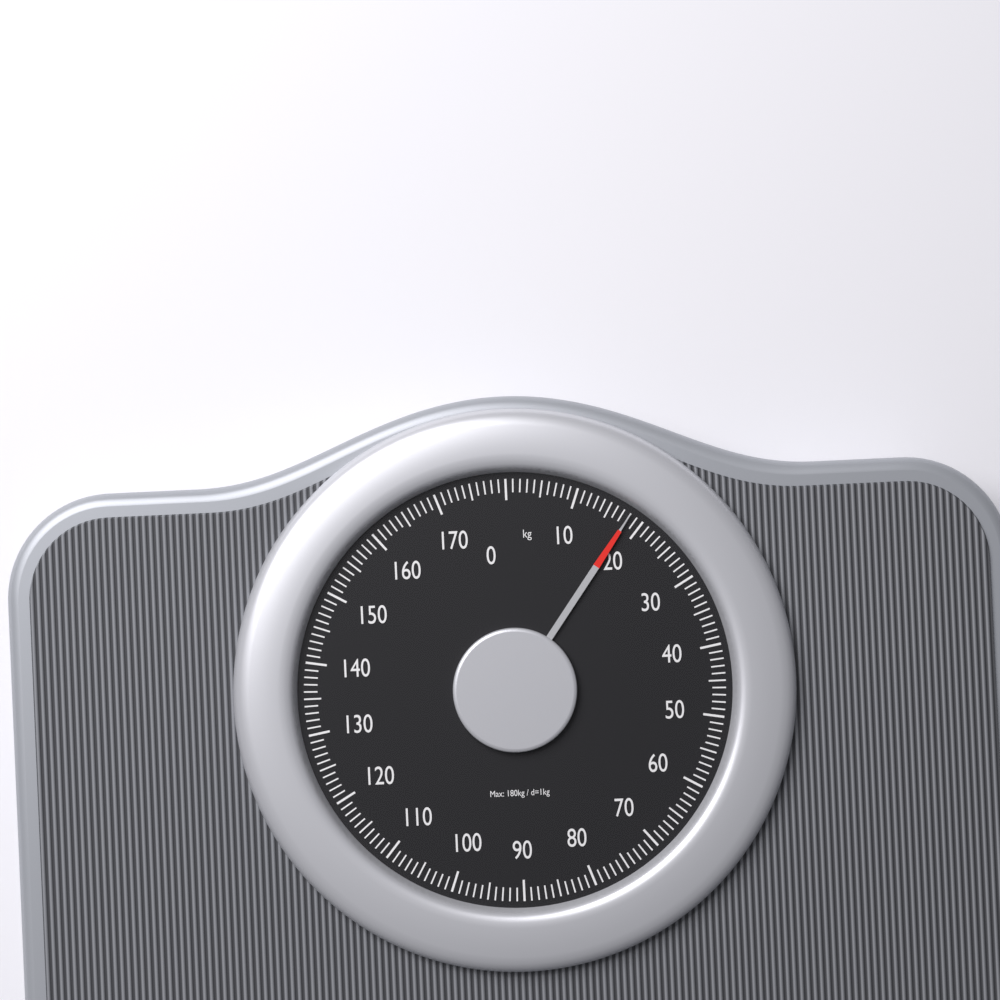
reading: 18 kg
